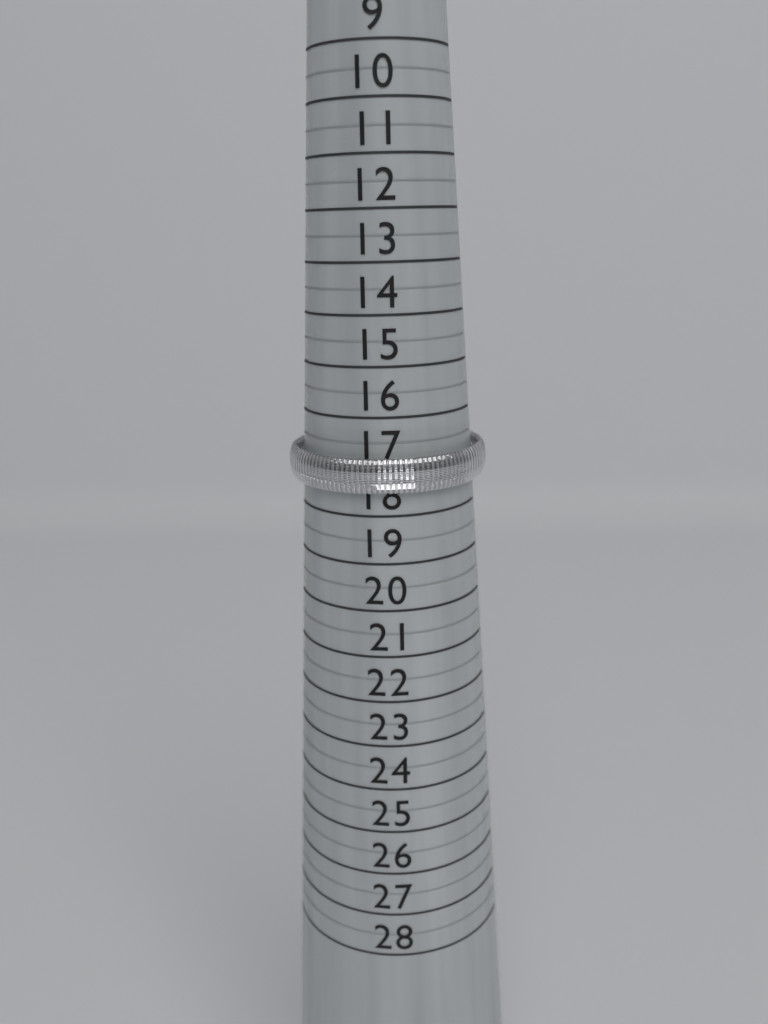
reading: 17.5 (no unit)
